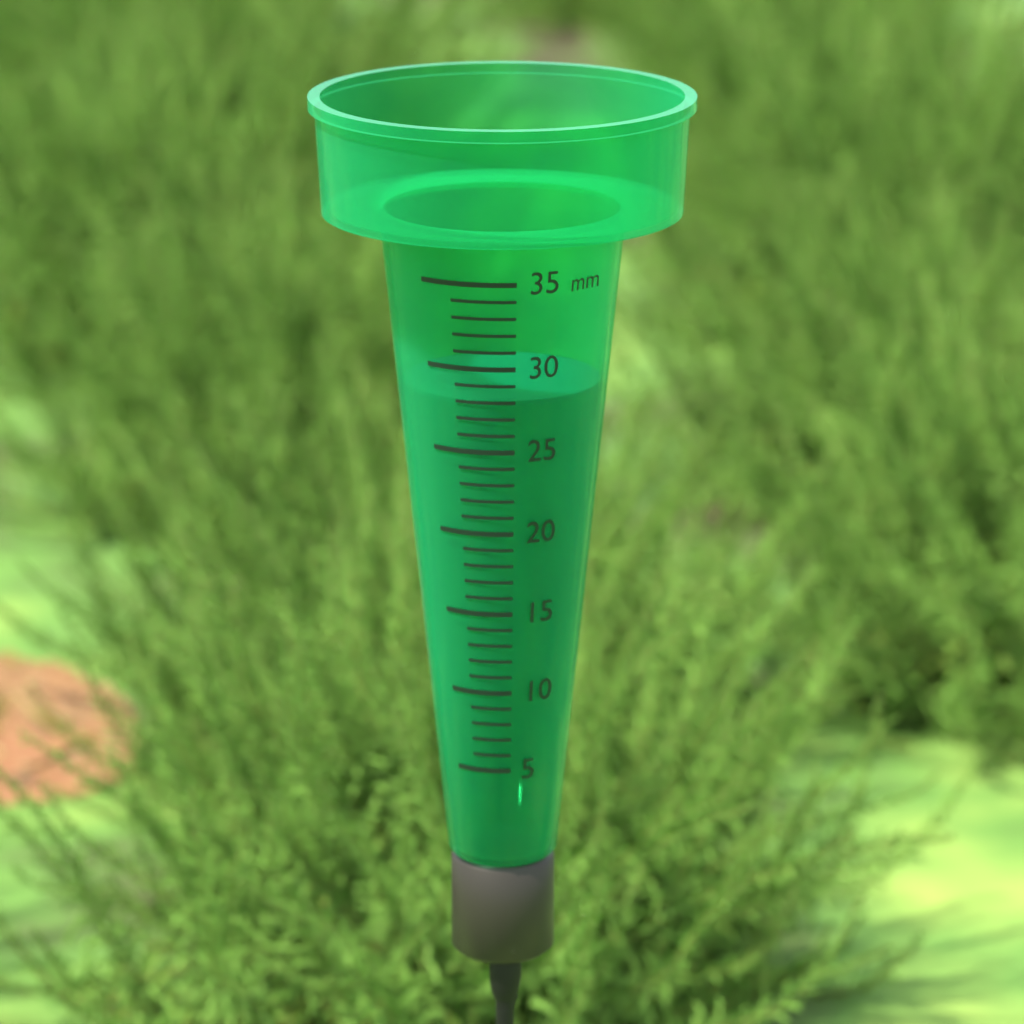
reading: 28 mm
